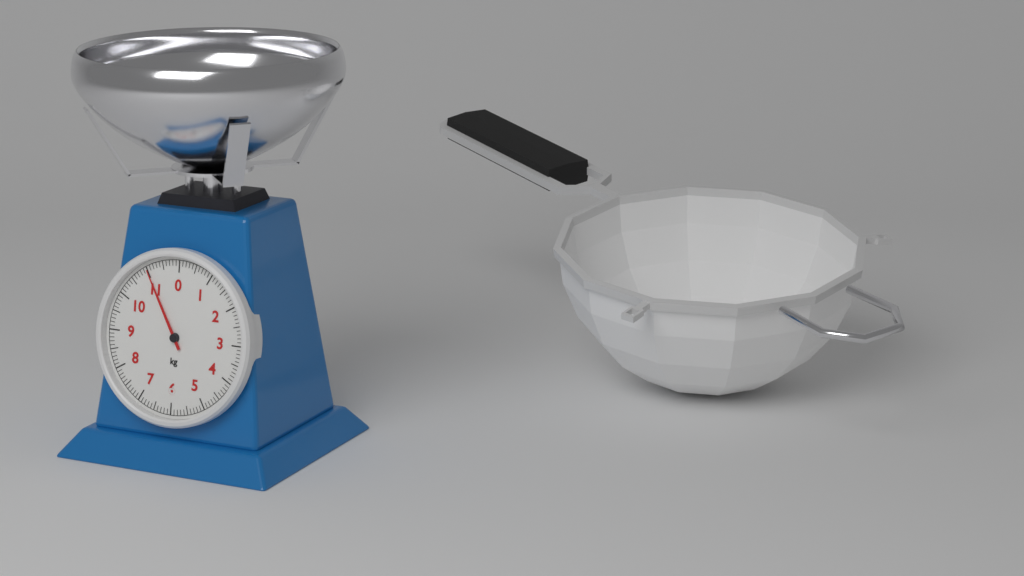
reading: 11.0 kg
